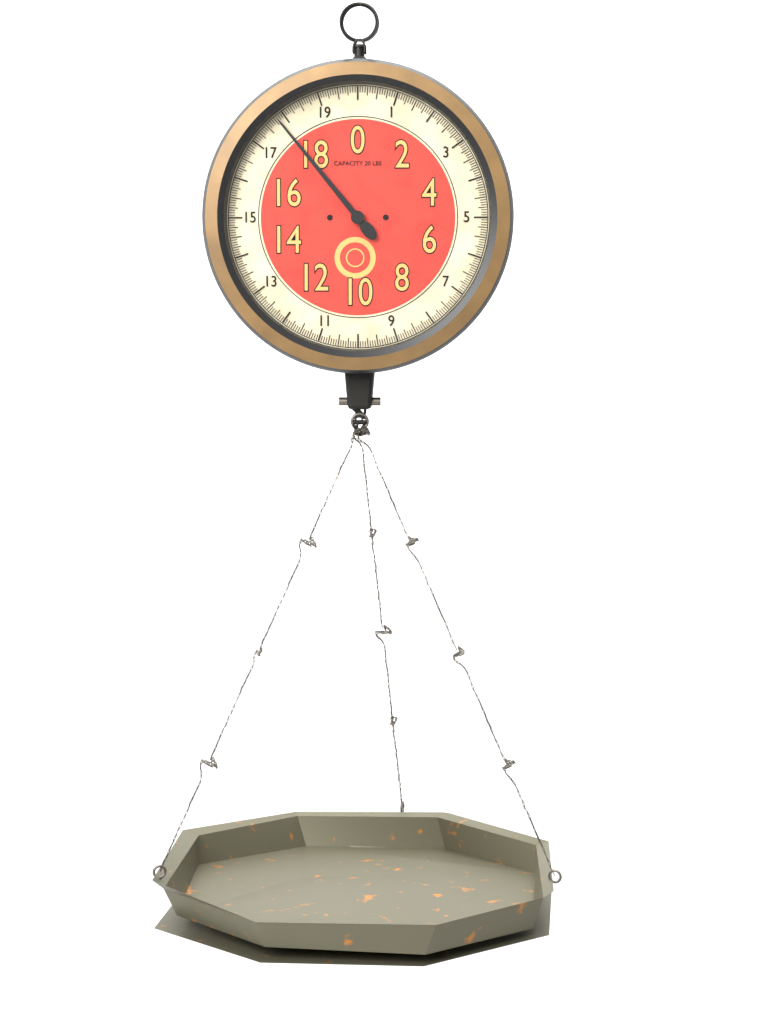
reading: 17.8125 lbs
